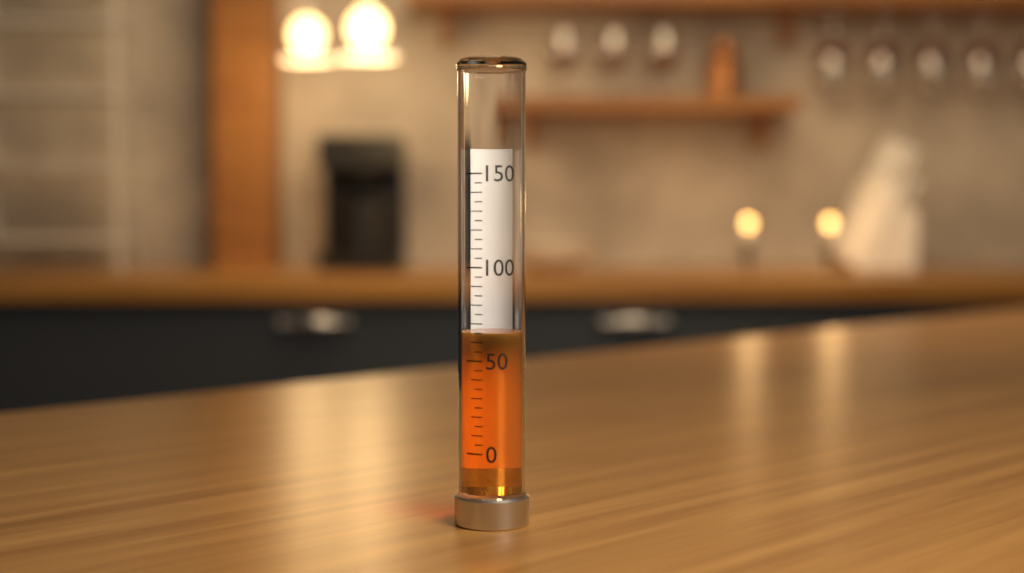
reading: 65 (no unit)
